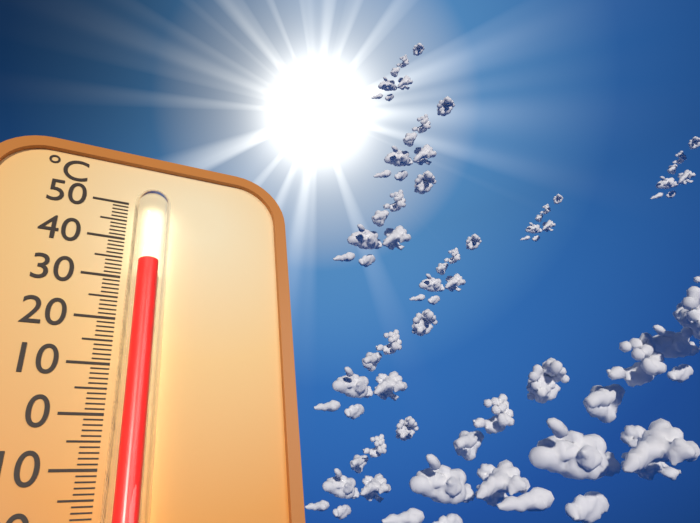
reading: 32 °C
